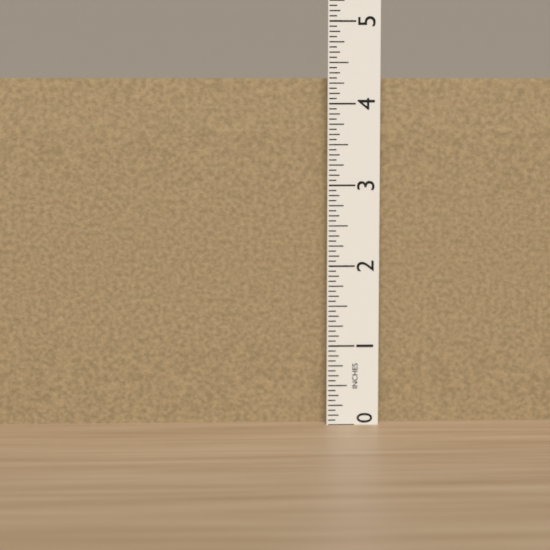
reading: 4.3125 in
